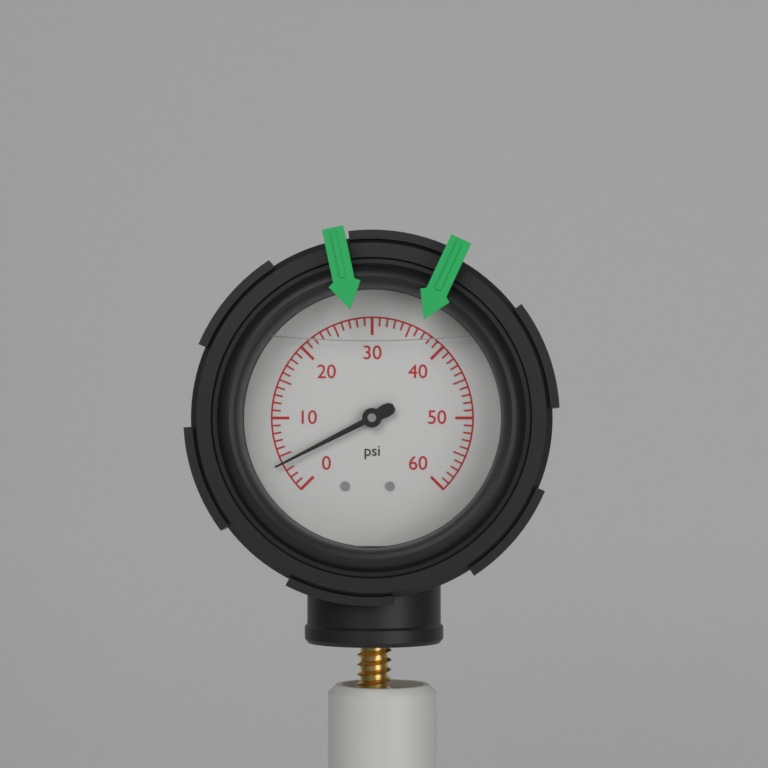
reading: 4 psi
